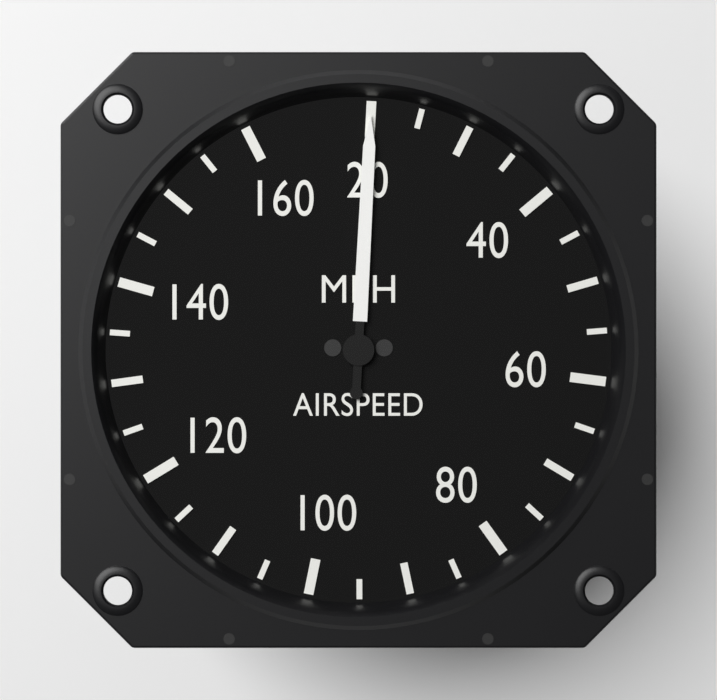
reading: 20 MPH
